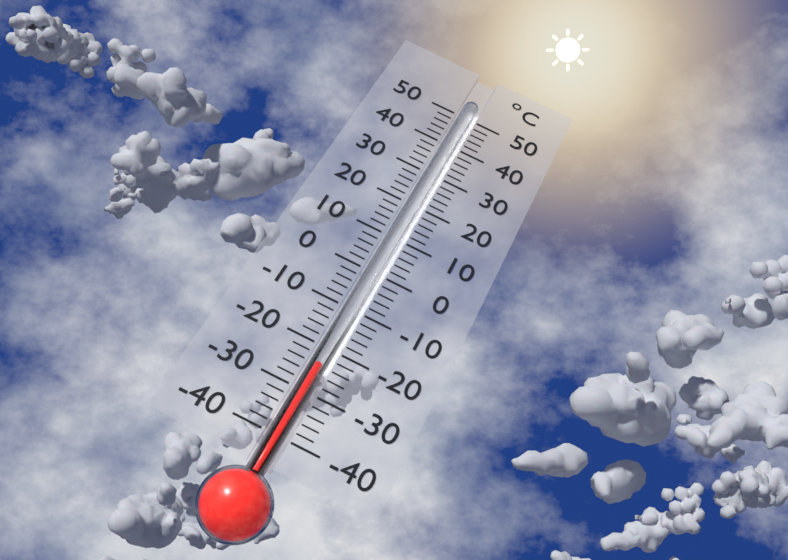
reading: -24 °C
